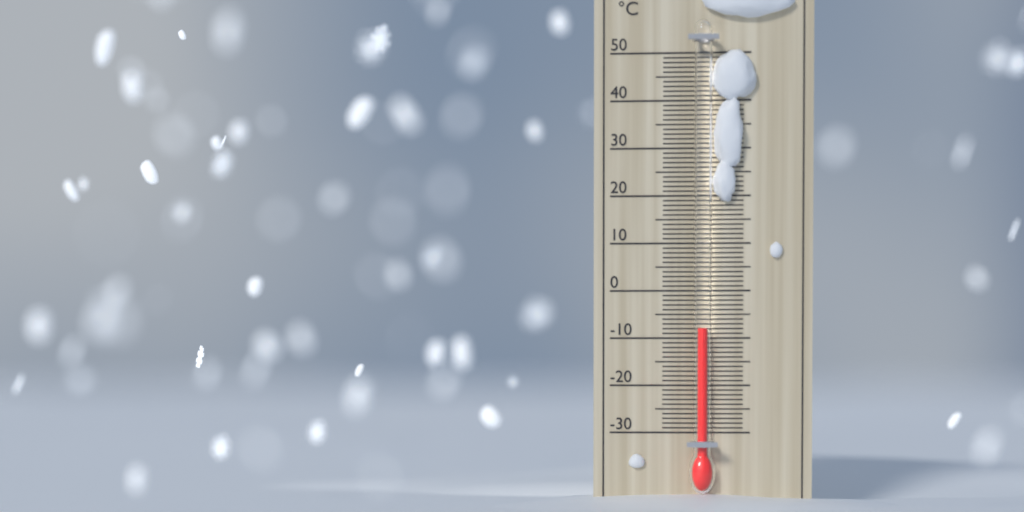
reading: -8 °C
